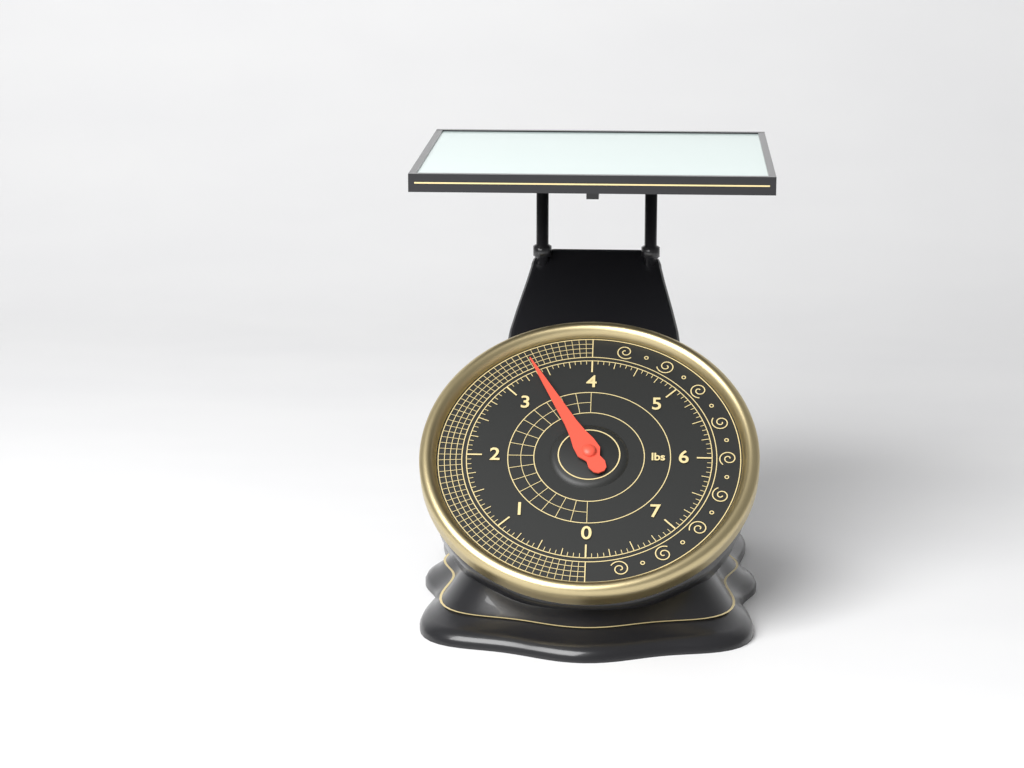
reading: 3.3750 lbs
